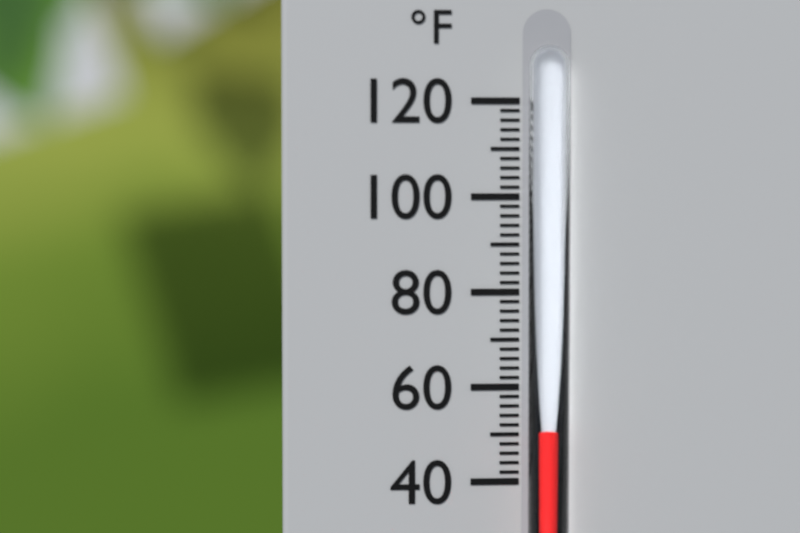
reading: 52 °F
